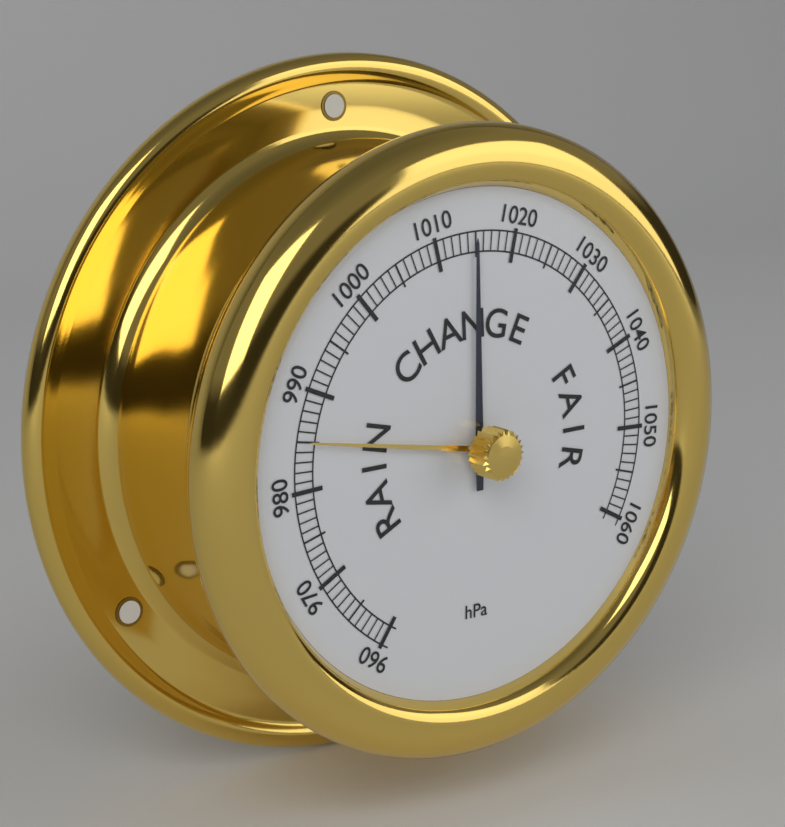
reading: 1015 hPa
